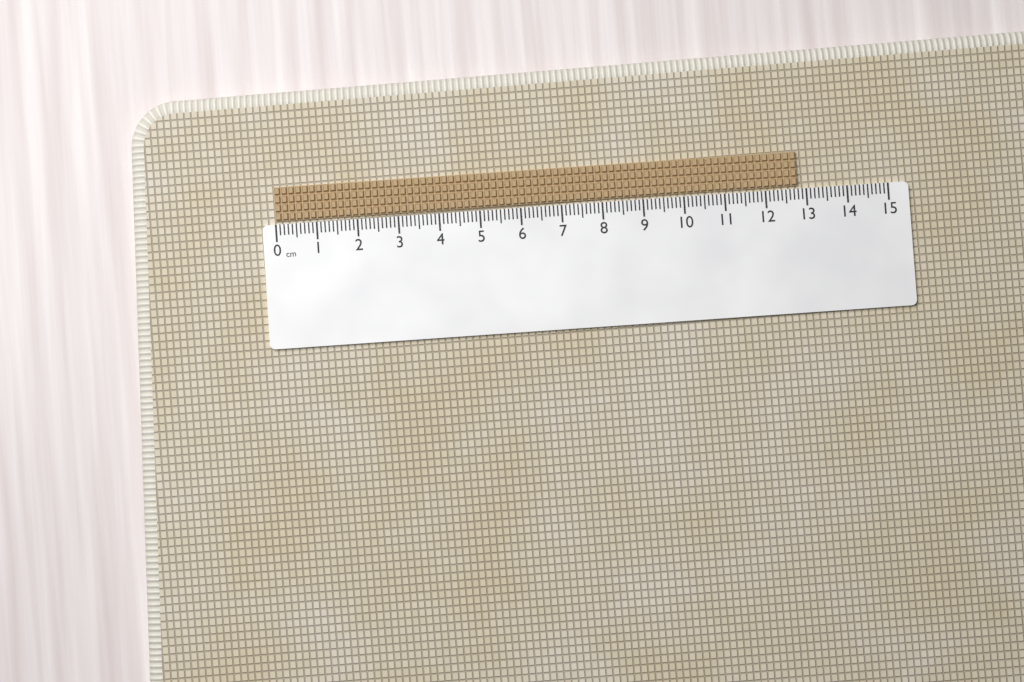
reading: 12.8 cm
